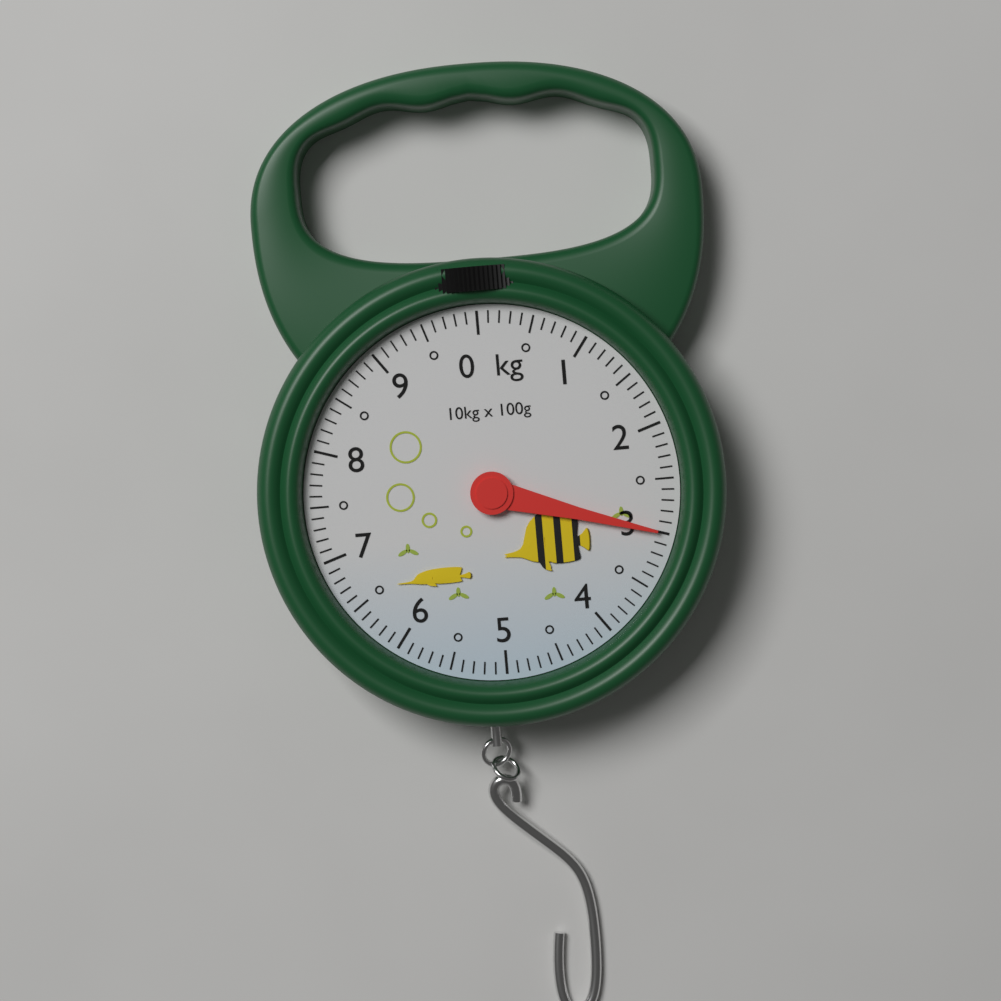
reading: 3.0 kg
